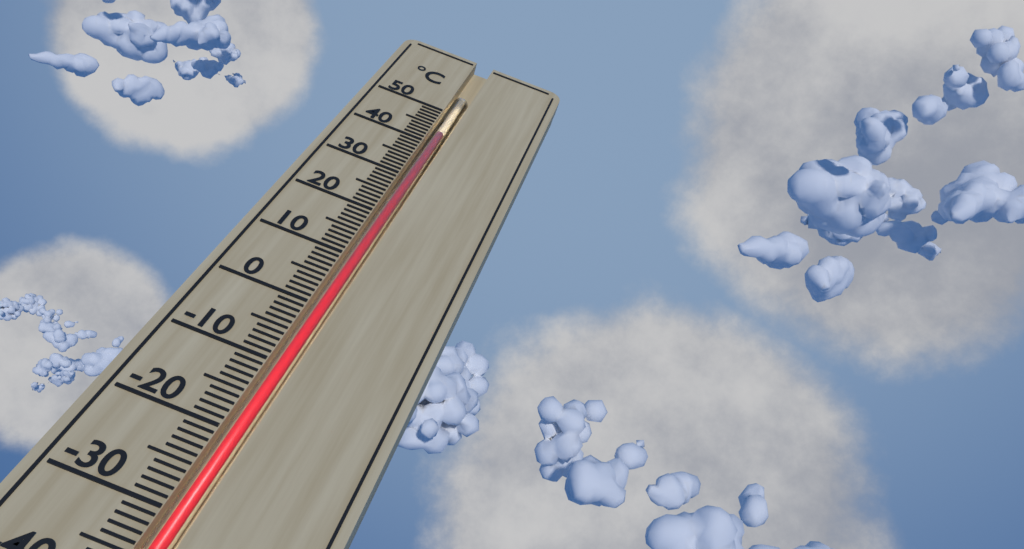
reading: 44 °C
